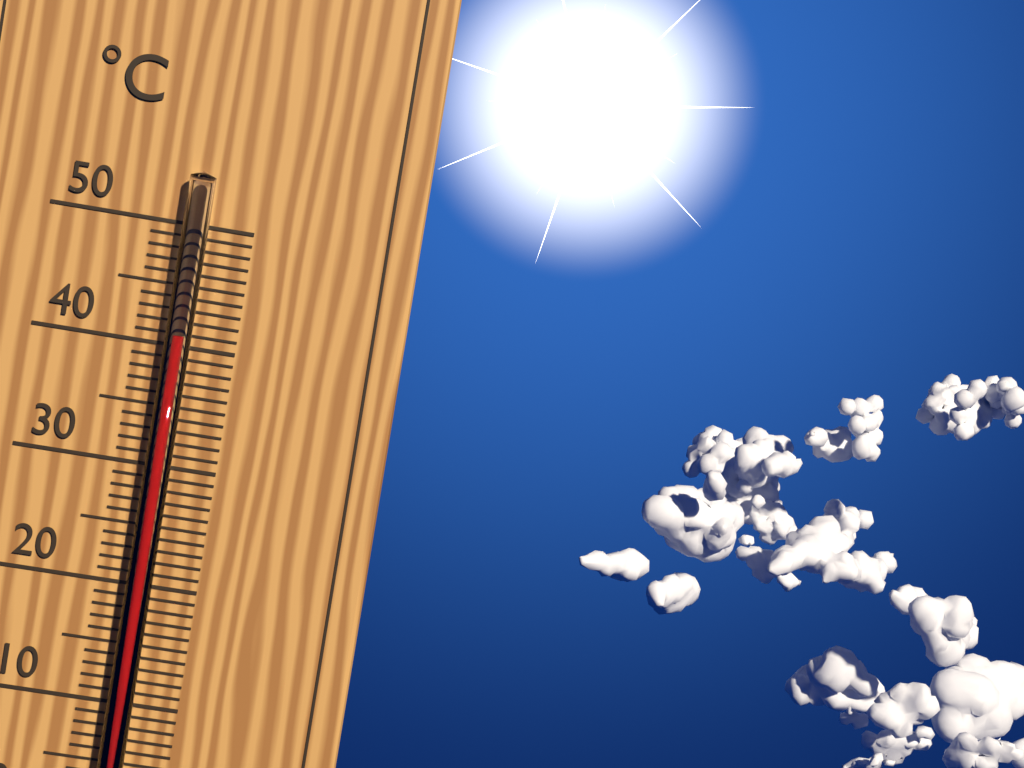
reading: 41 °C
